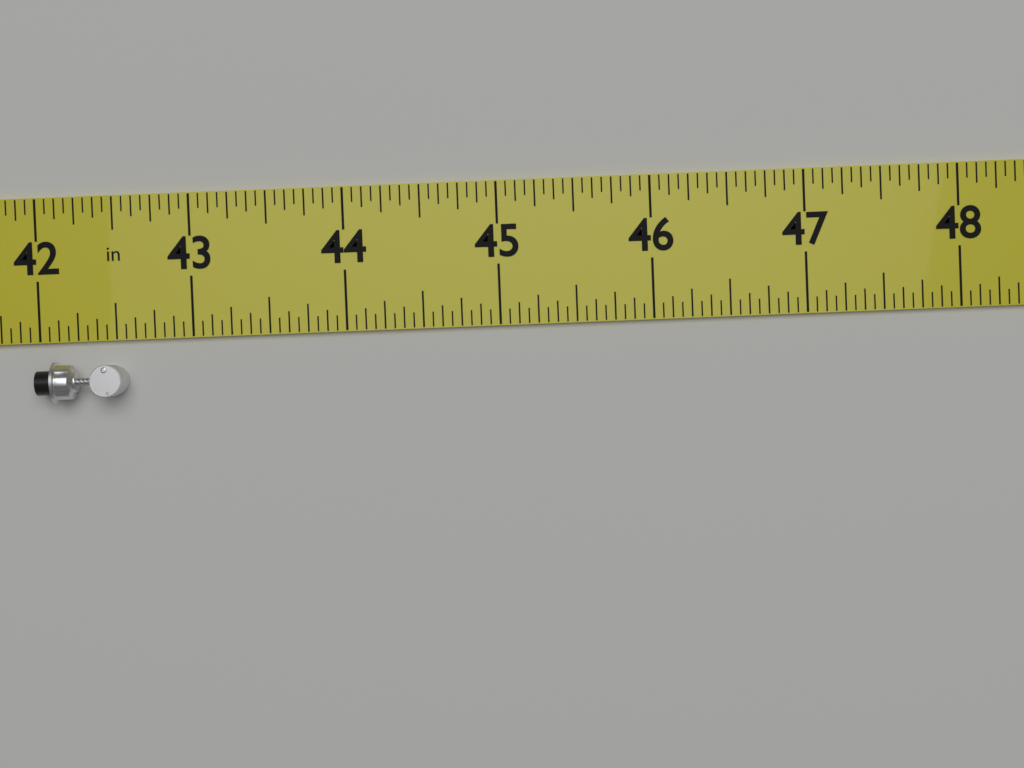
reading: 42.5625 in
